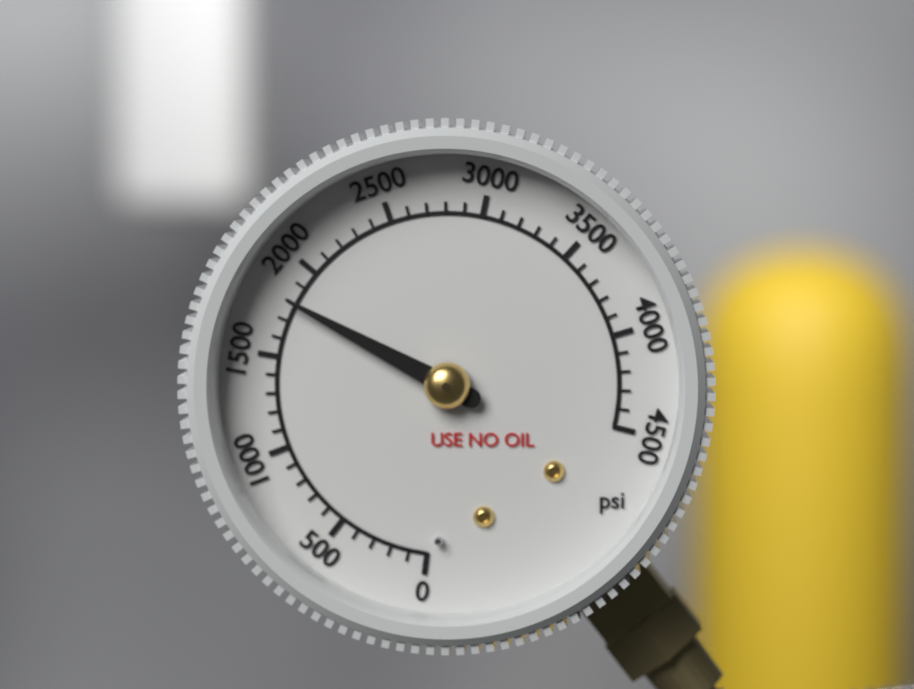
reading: 1800 psi
